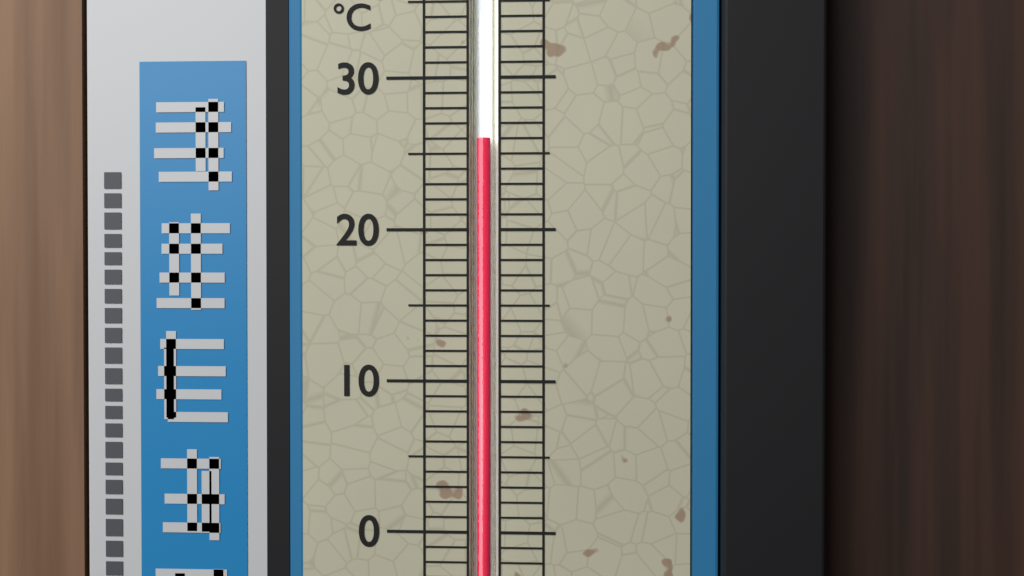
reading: 26 °C
